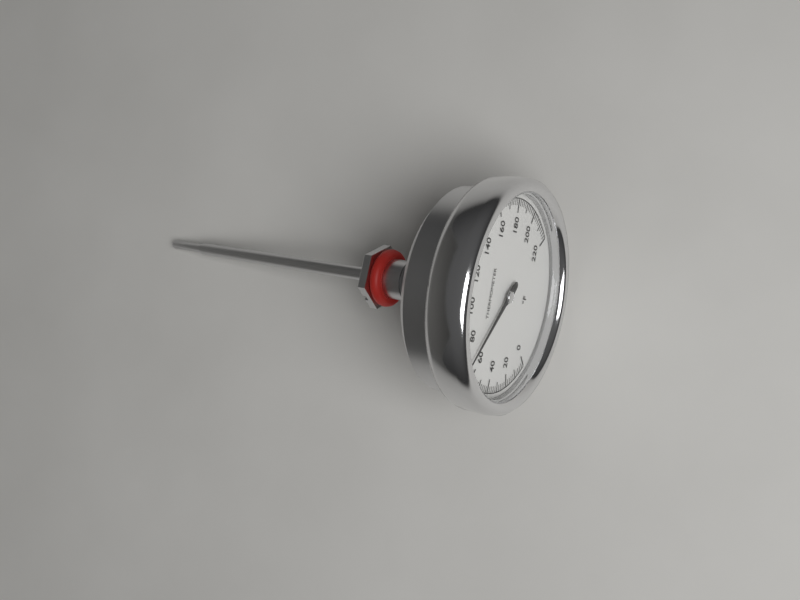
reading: 68 °F
